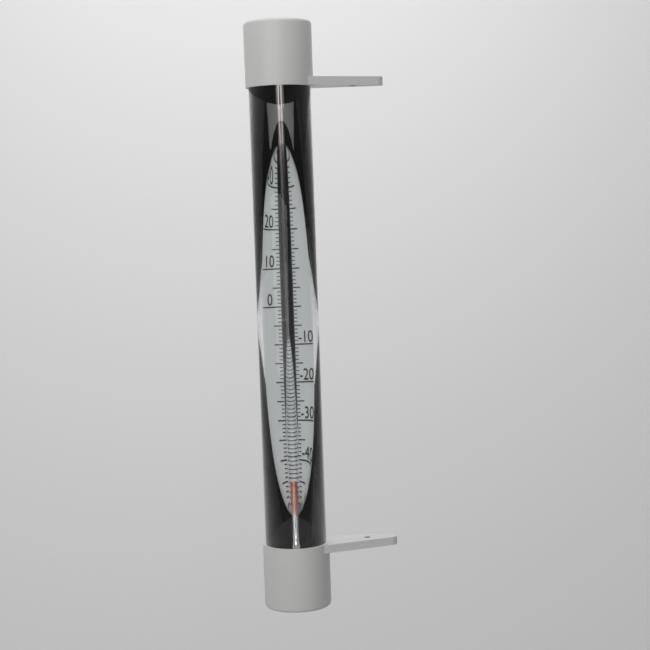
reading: -47 °C
